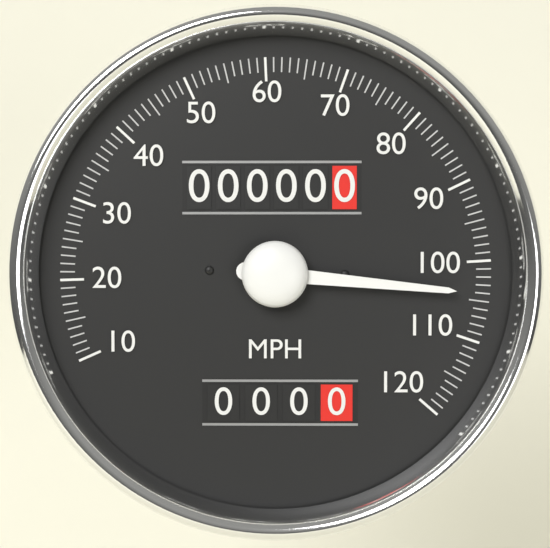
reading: 104 MPH
